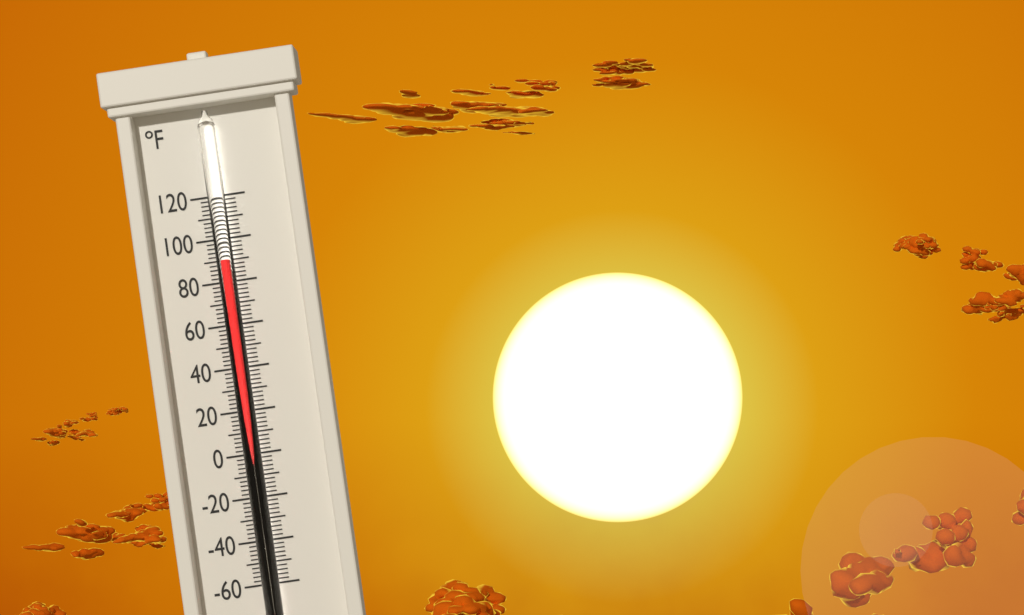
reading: 90 °F
